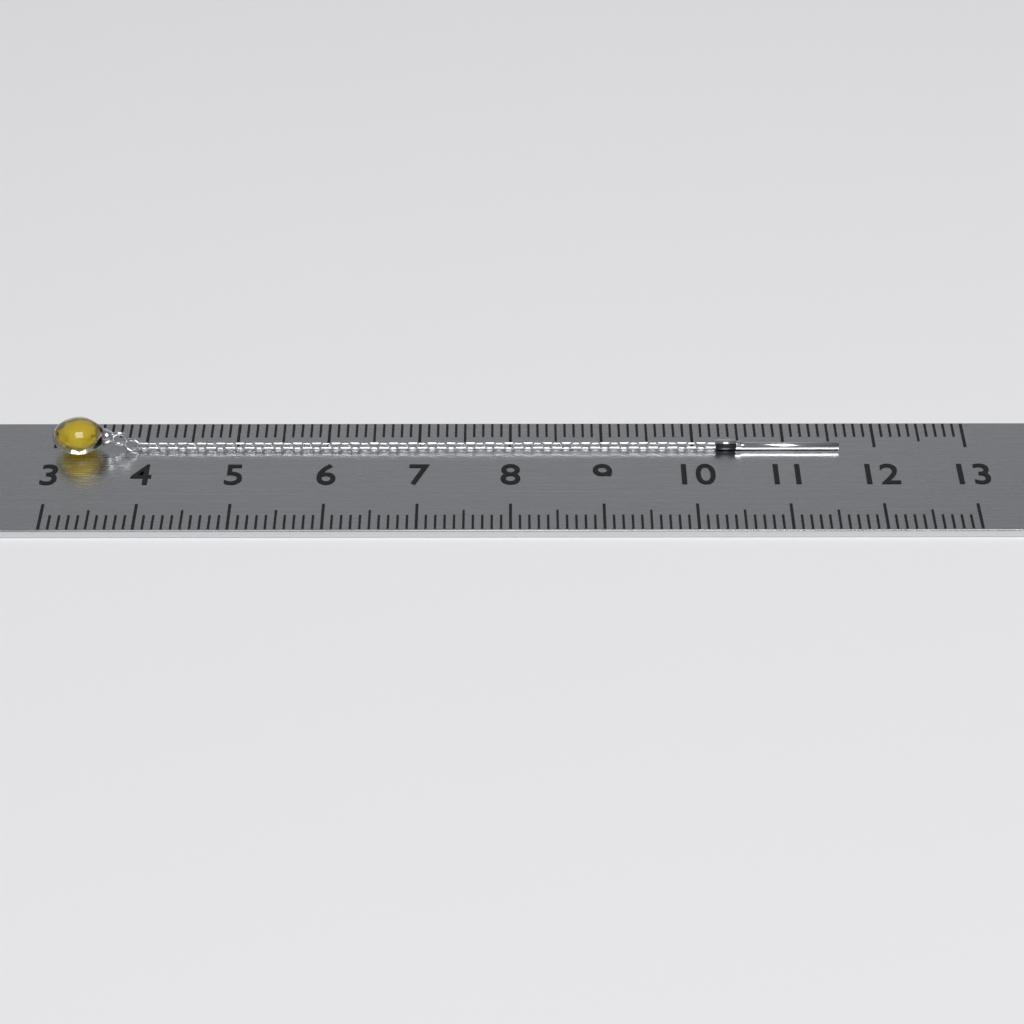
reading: 11.6 (no unit)
